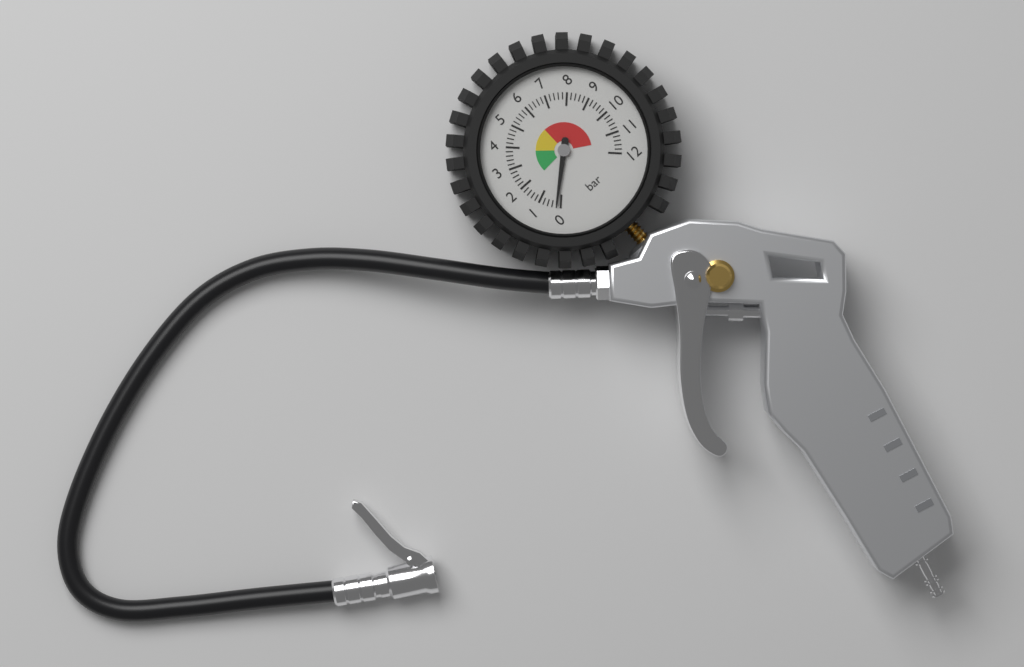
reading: 0.2 bar
